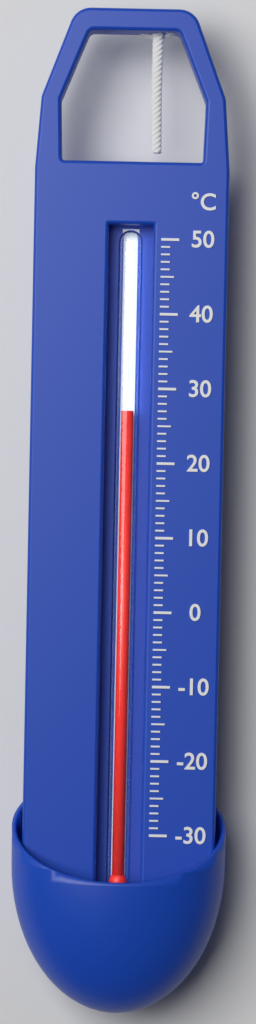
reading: 27 °C
